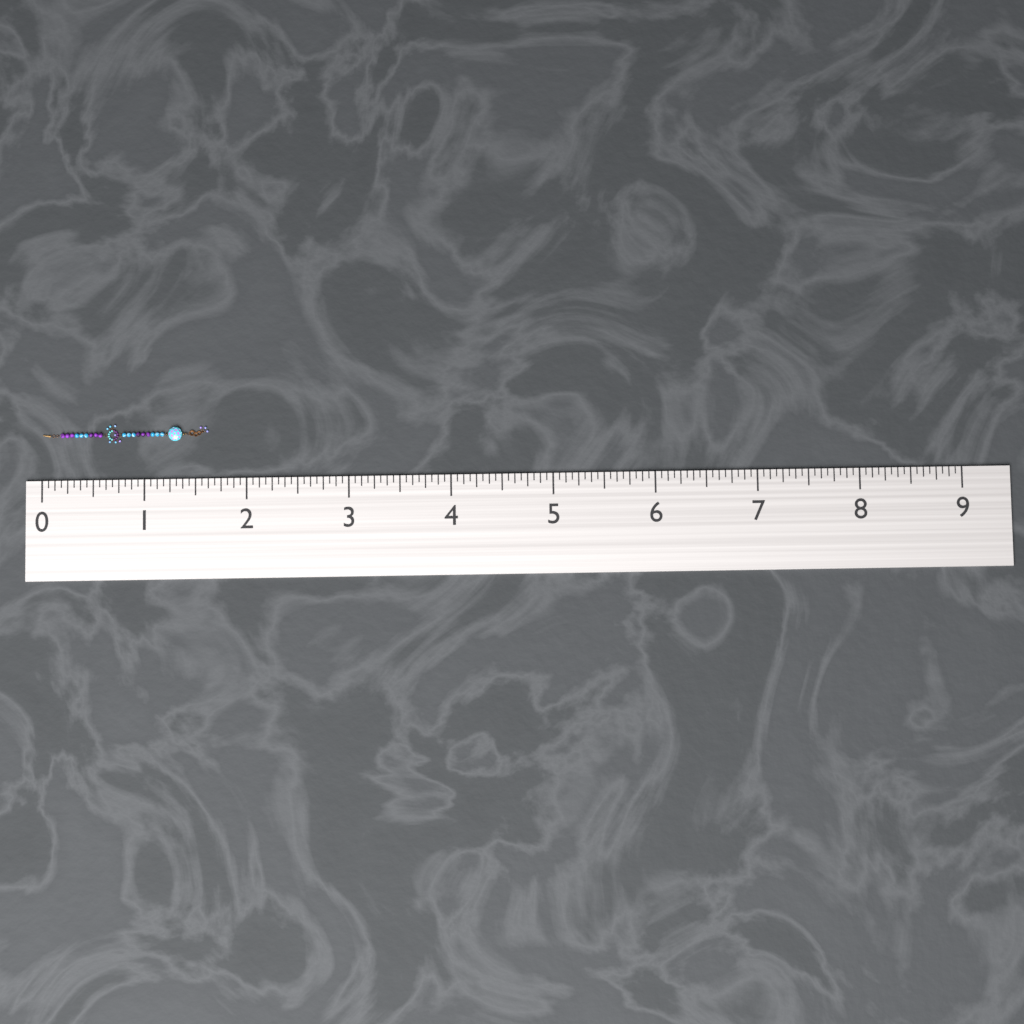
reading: 1.6250 (no unit)
